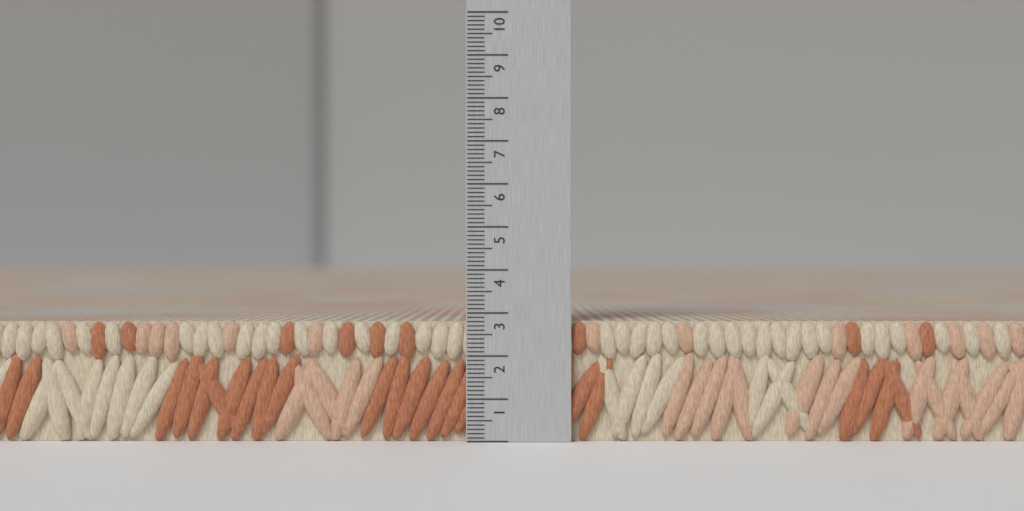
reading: 2.8 (no unit)
